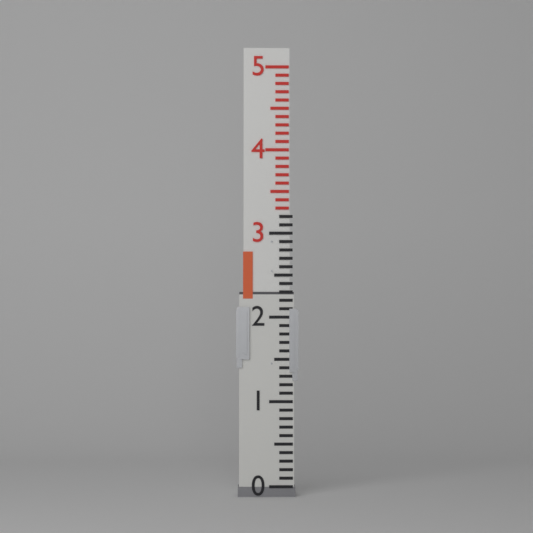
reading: 2.3 (no unit)
